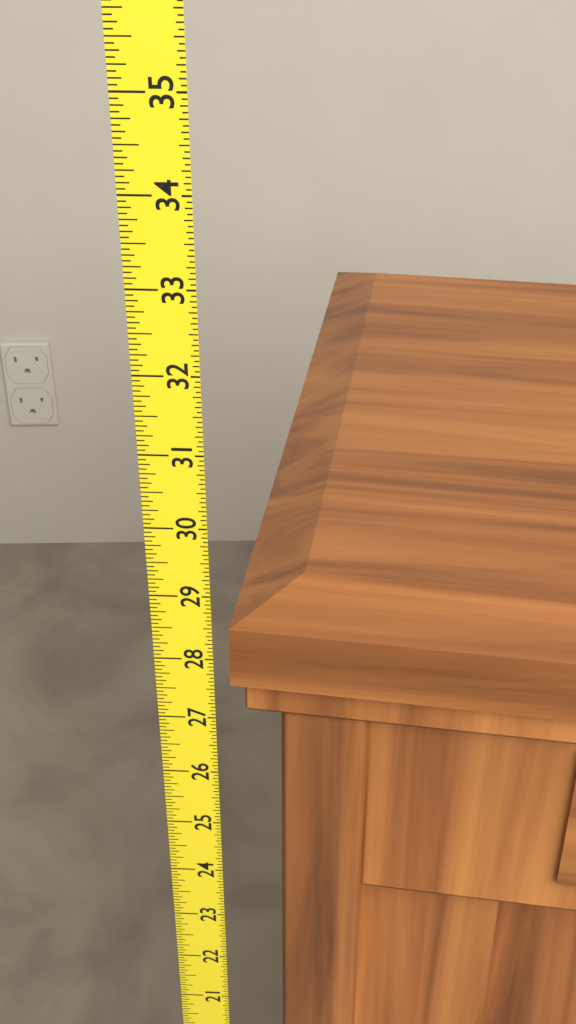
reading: 28.6250 (no unit)
